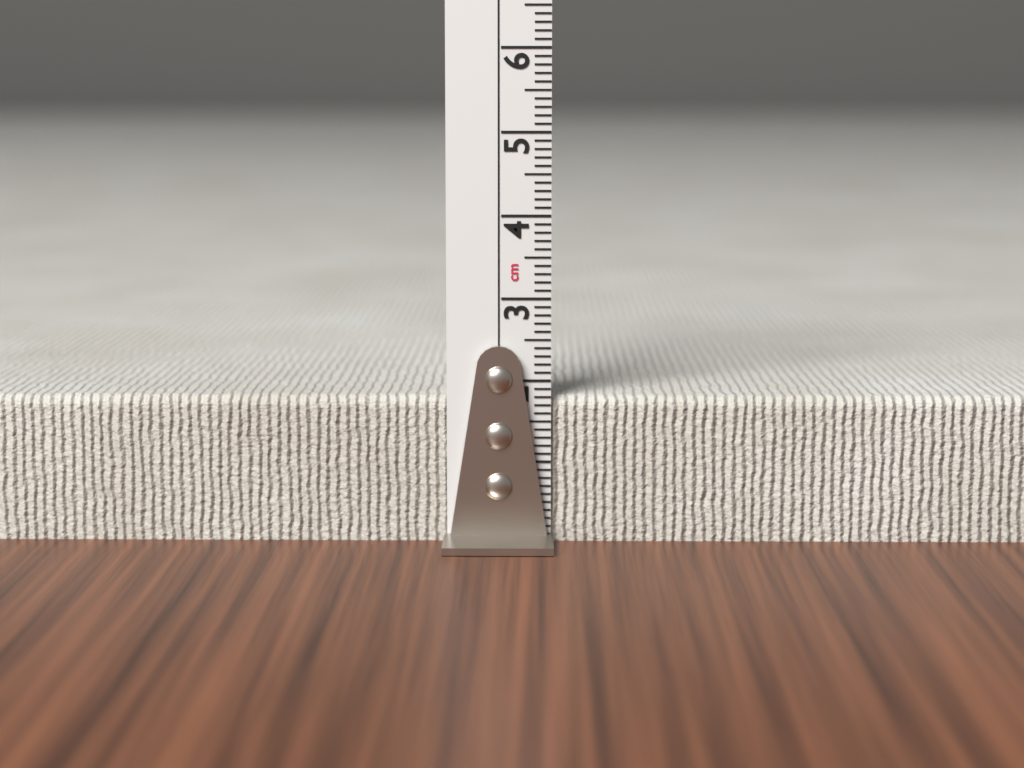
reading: 1.8 cm
